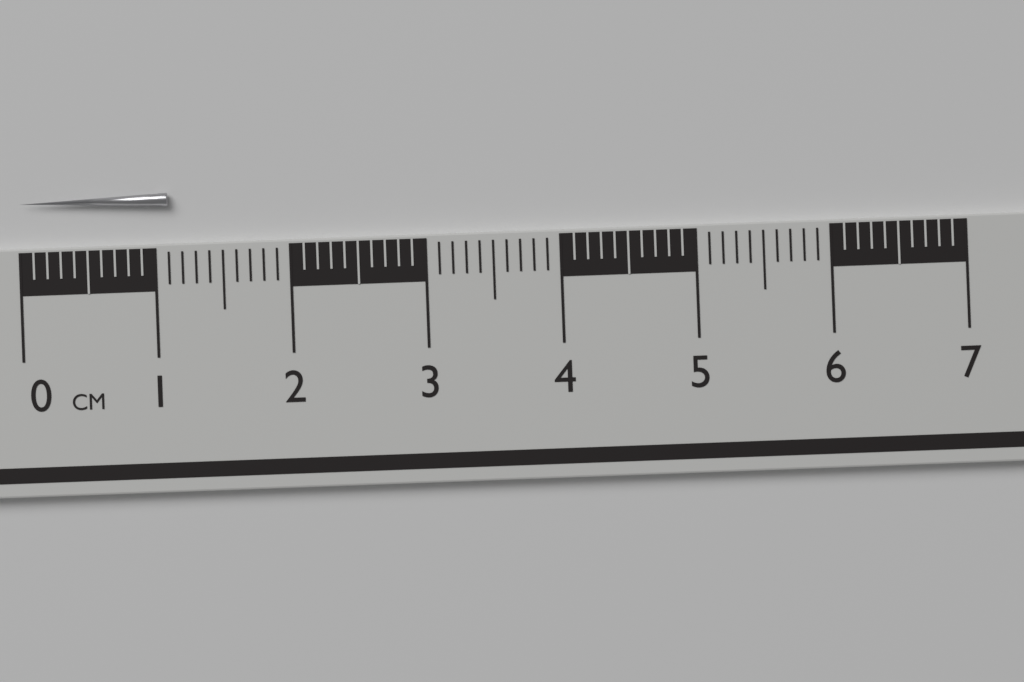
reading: 1.1 cm
